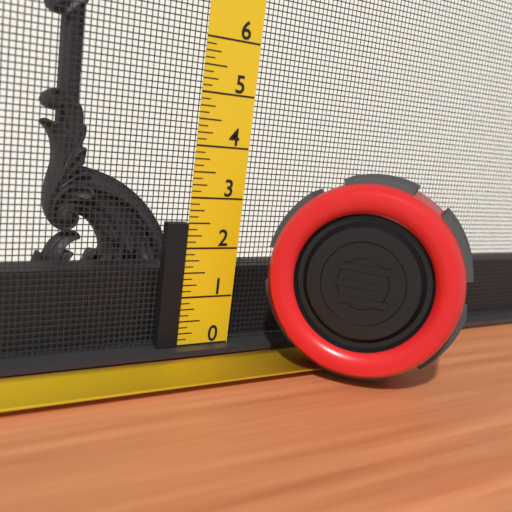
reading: 2.500 (no unit)
